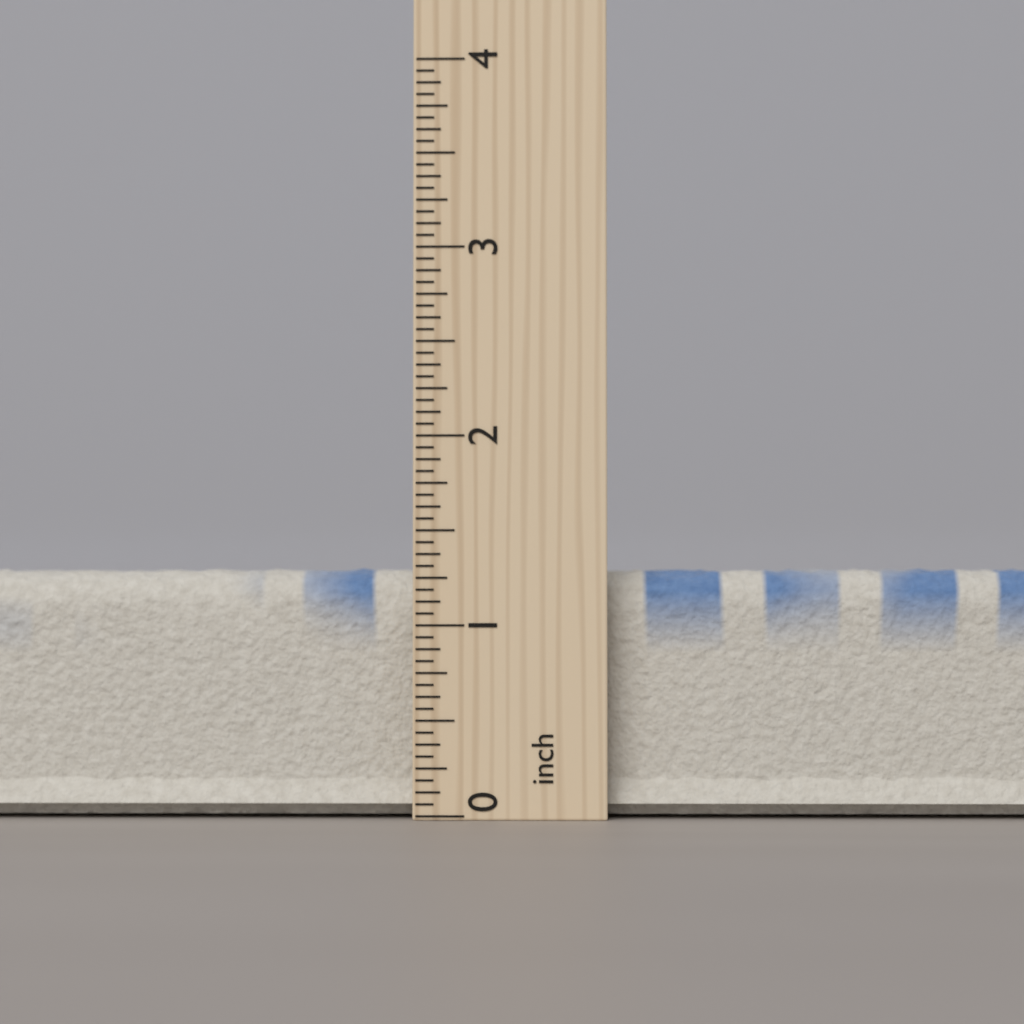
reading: 1.3750 inch
